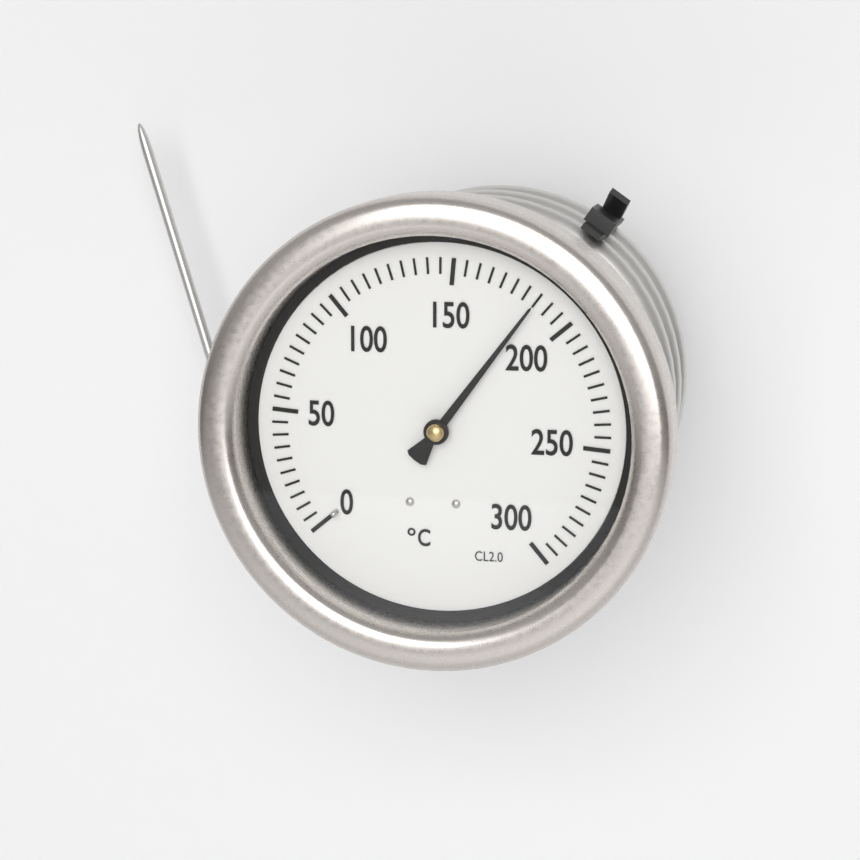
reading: 185 °C
